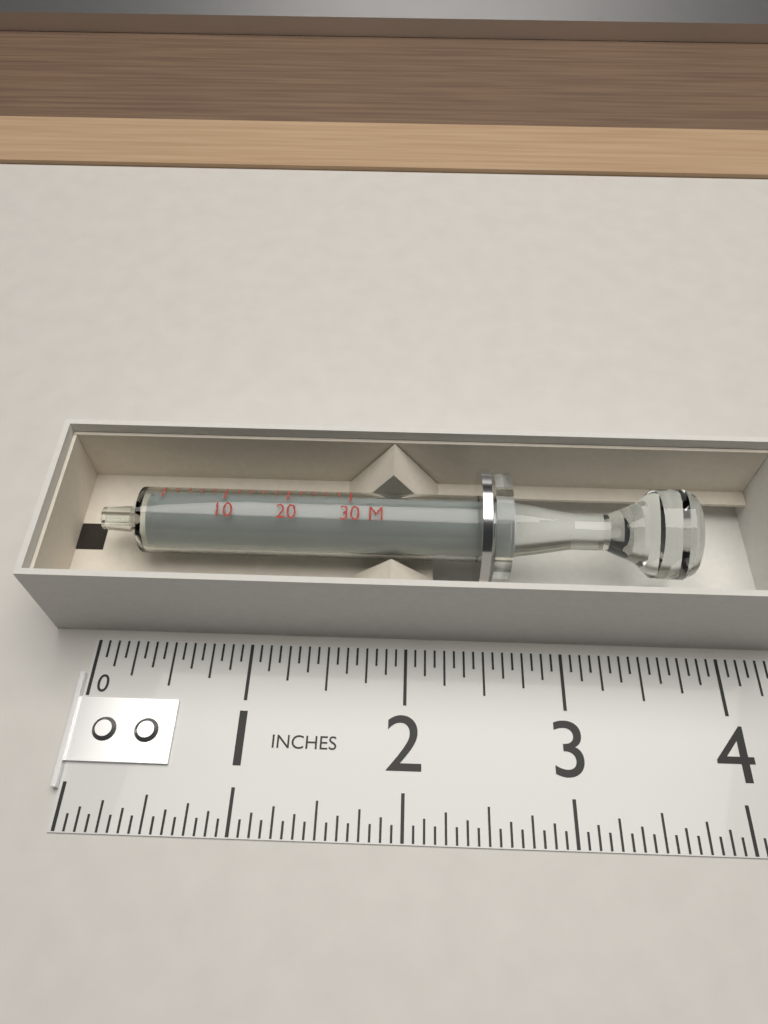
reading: 3.8125 in
